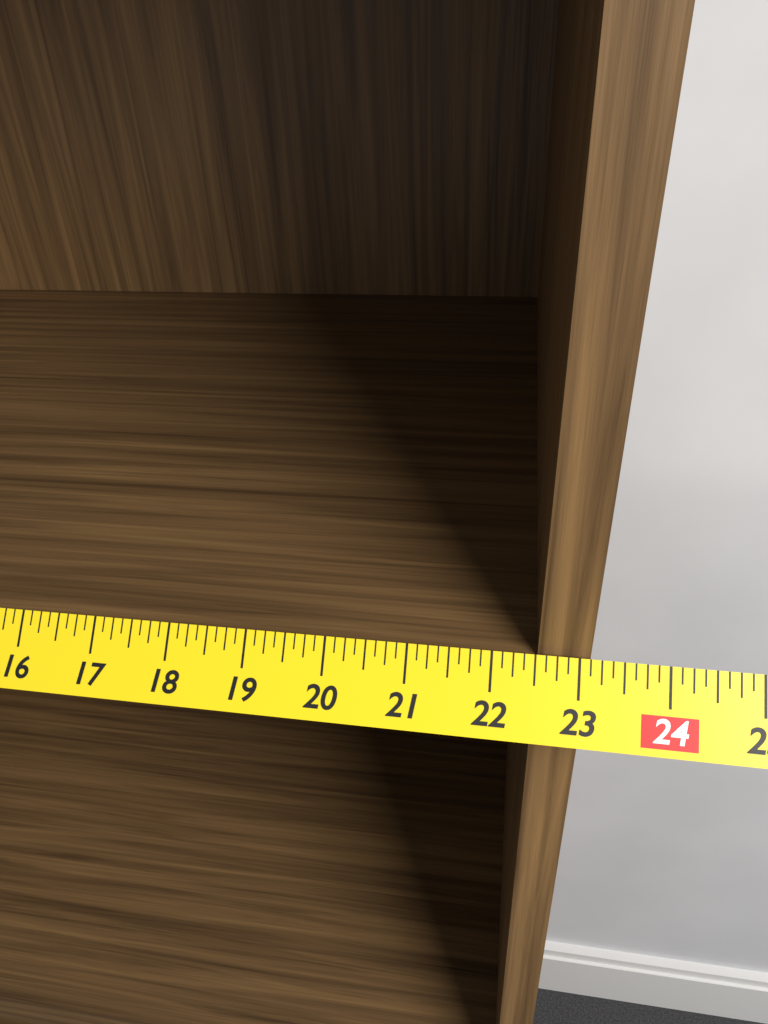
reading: 23.125 in
